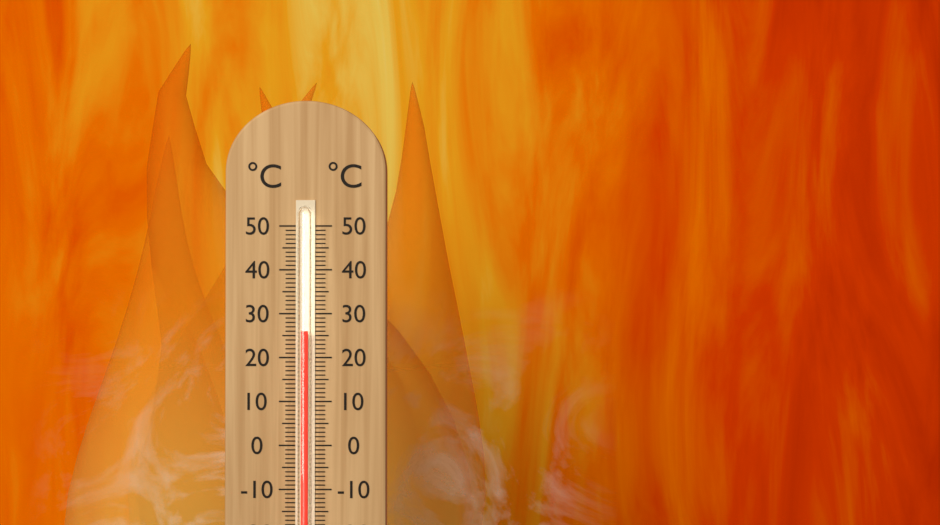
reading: 26 °C
